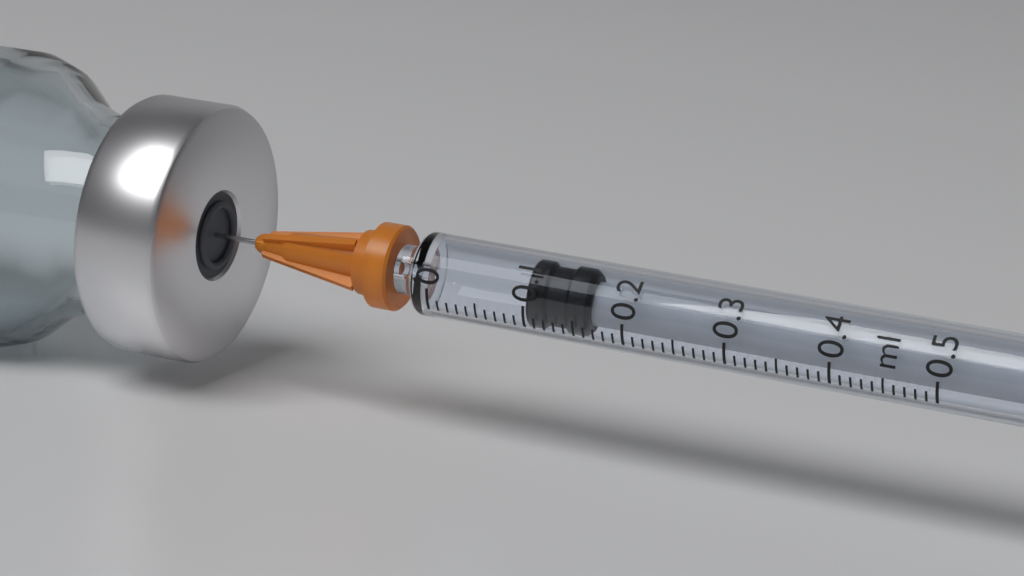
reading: 0.10 ml
